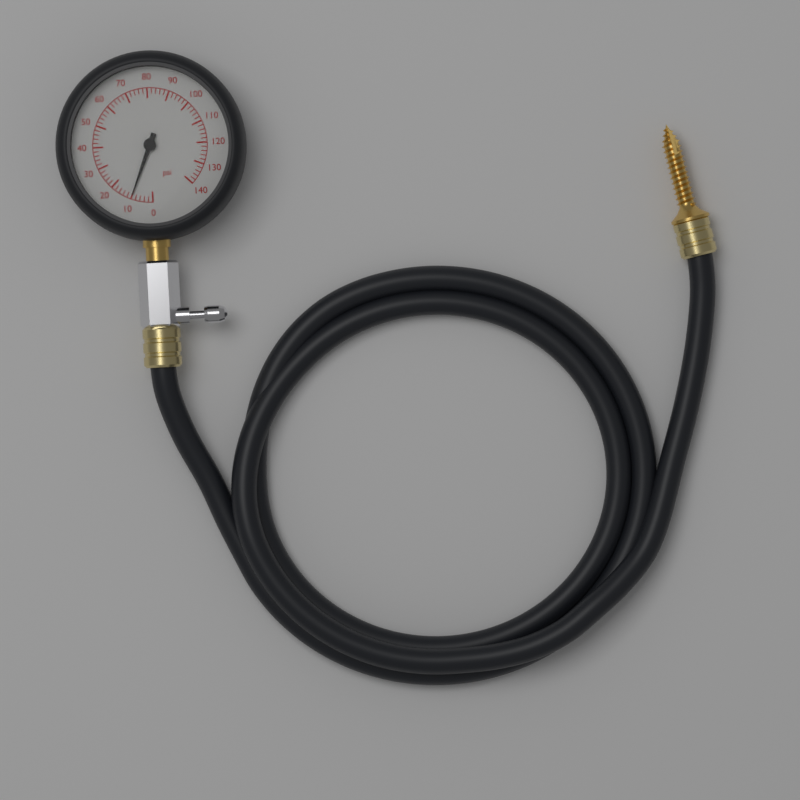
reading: 10 psi
